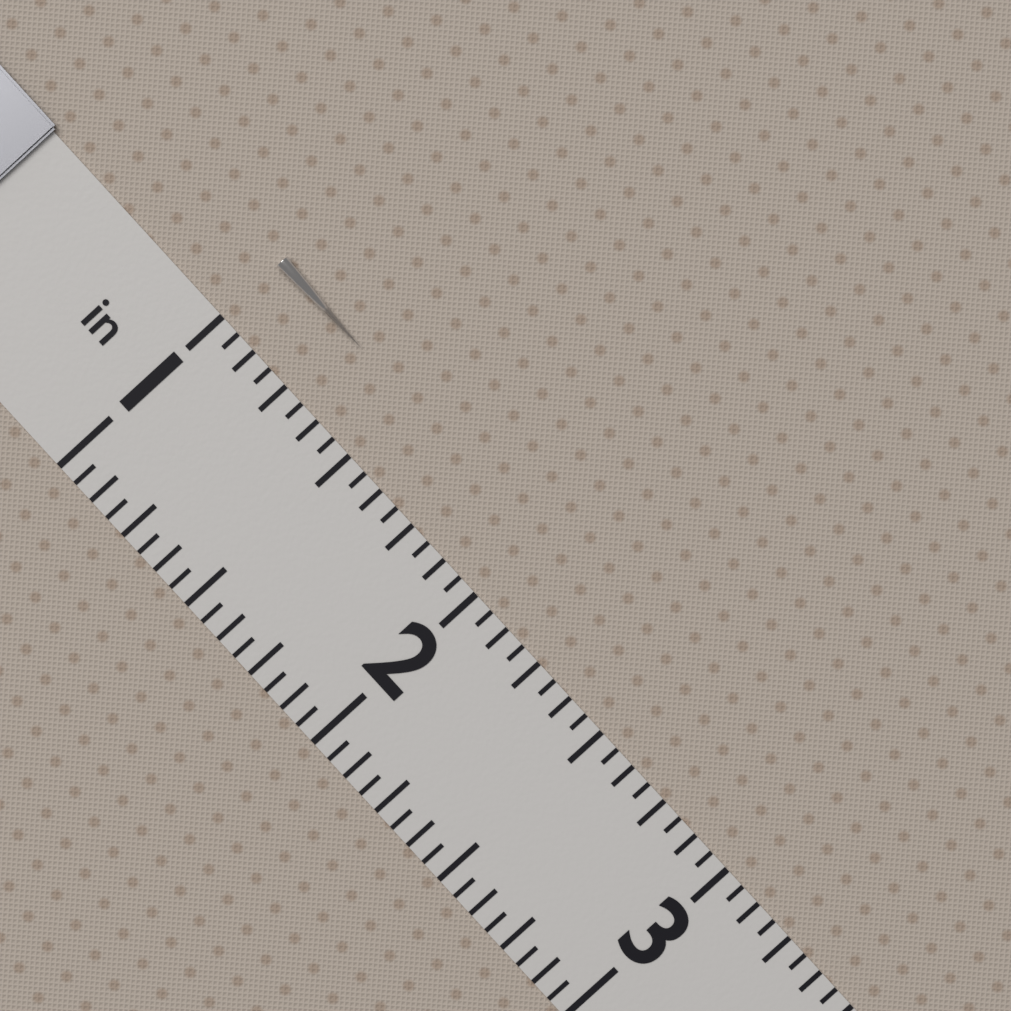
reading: 1.3125 in
